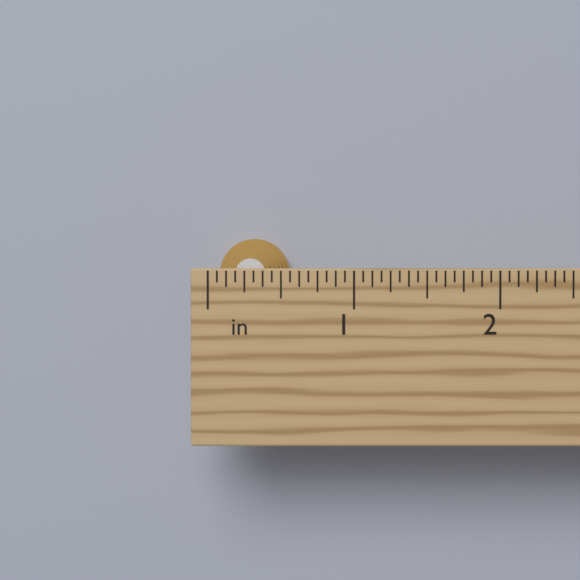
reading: 0.5625 in
